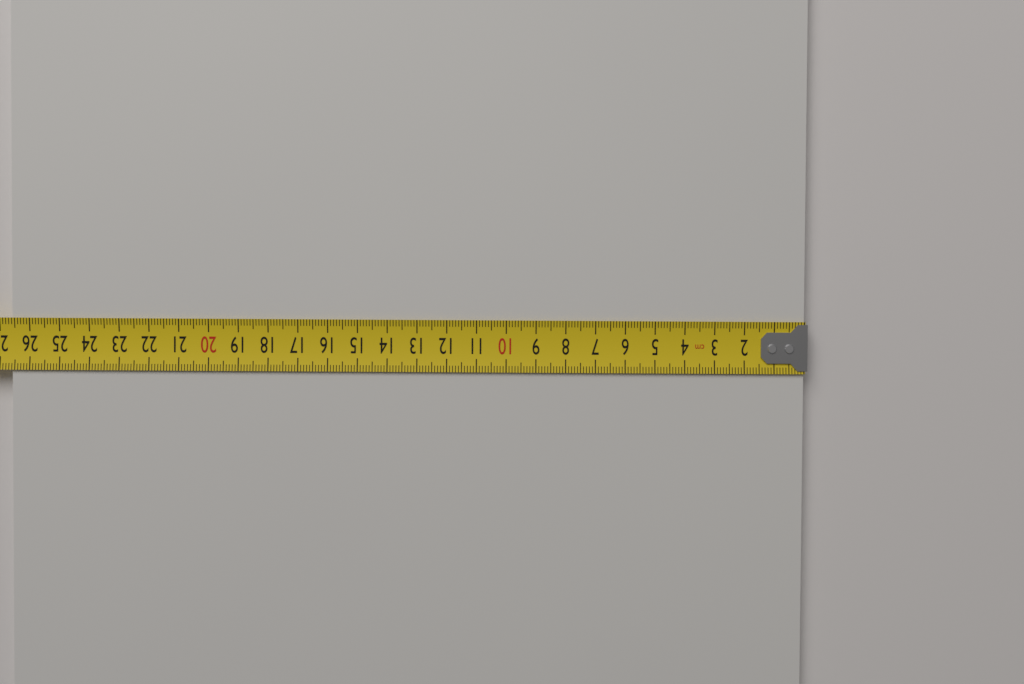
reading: 26.6 cm
